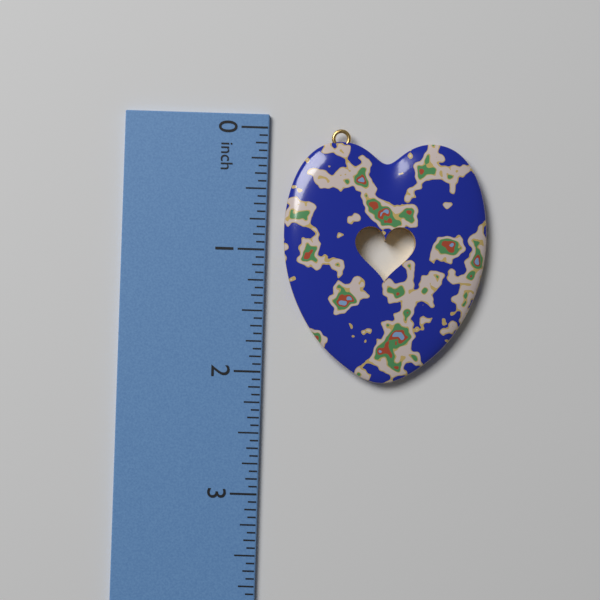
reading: 2.0625 in
